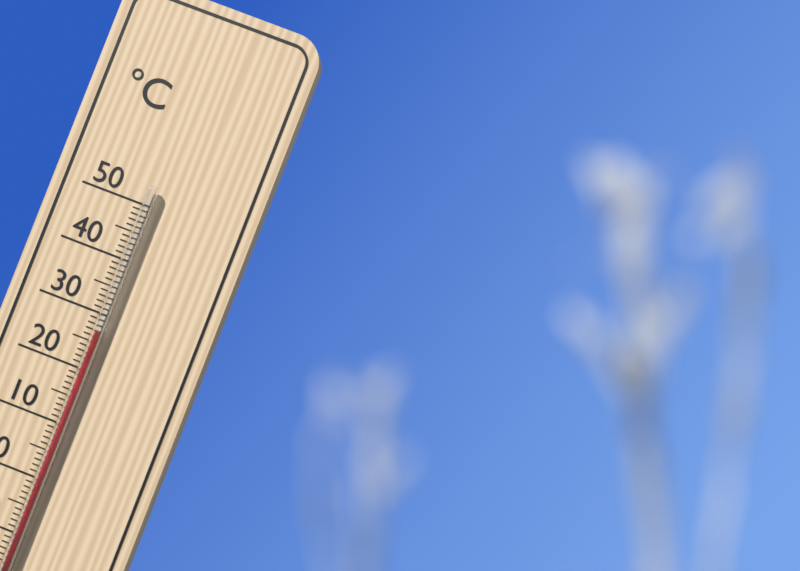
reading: 27 °C
